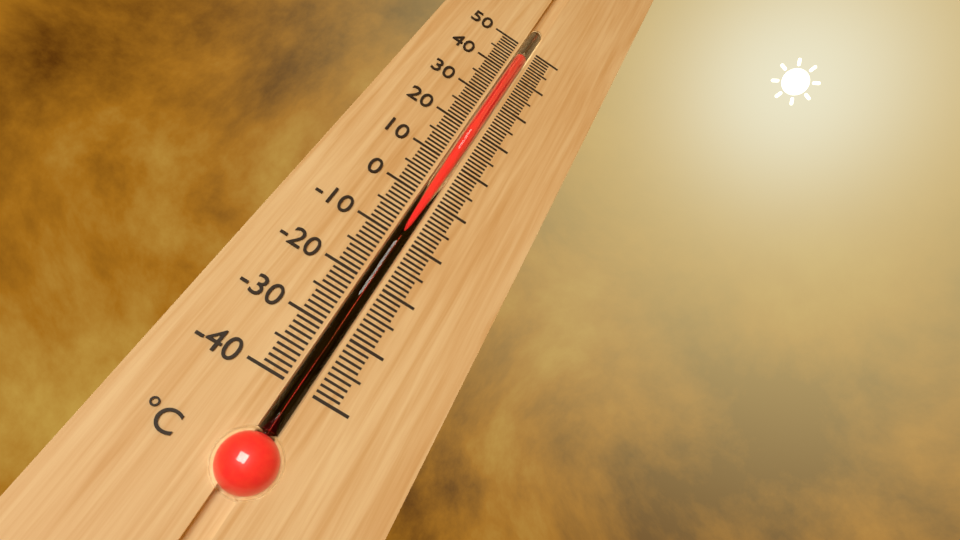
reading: 46 °C
